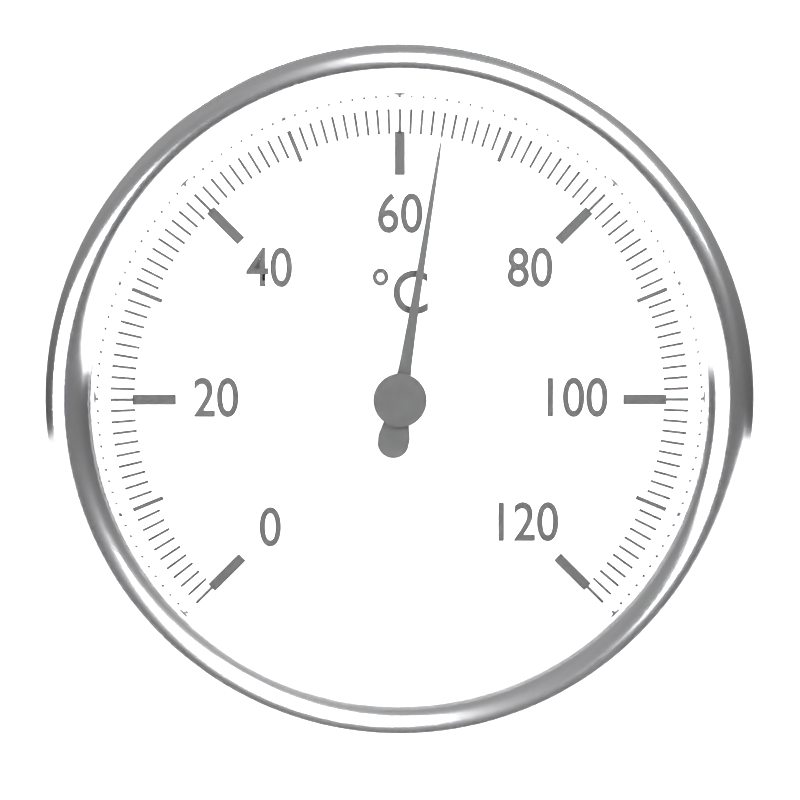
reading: 64 °C
